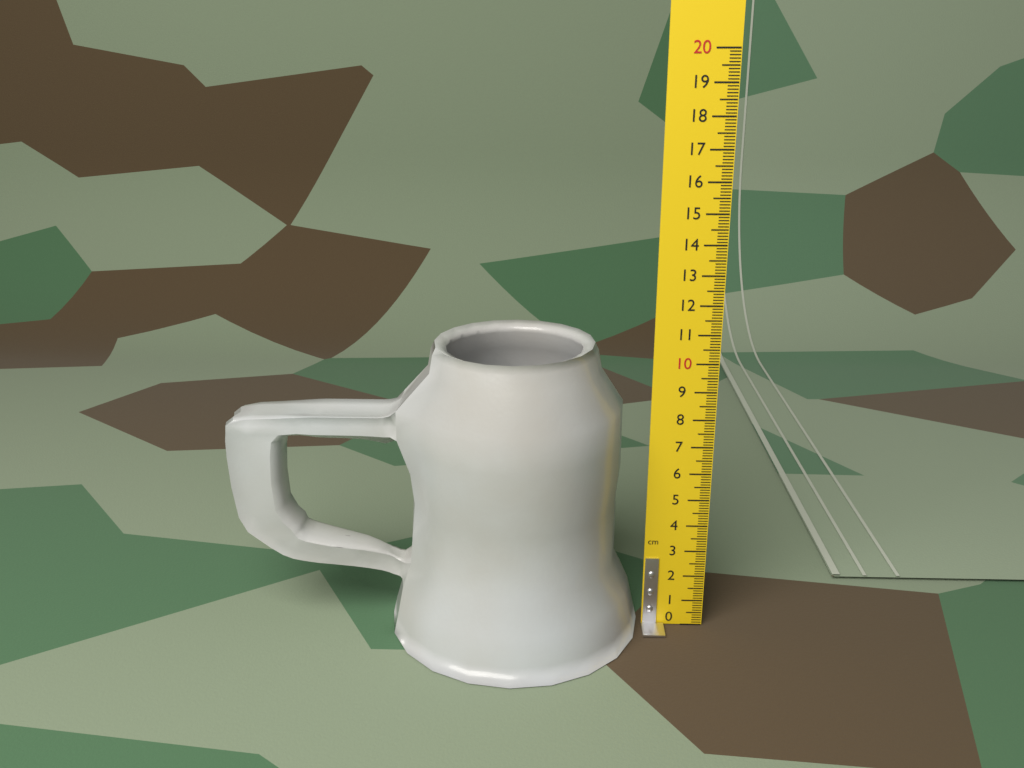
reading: 10.6 cm
